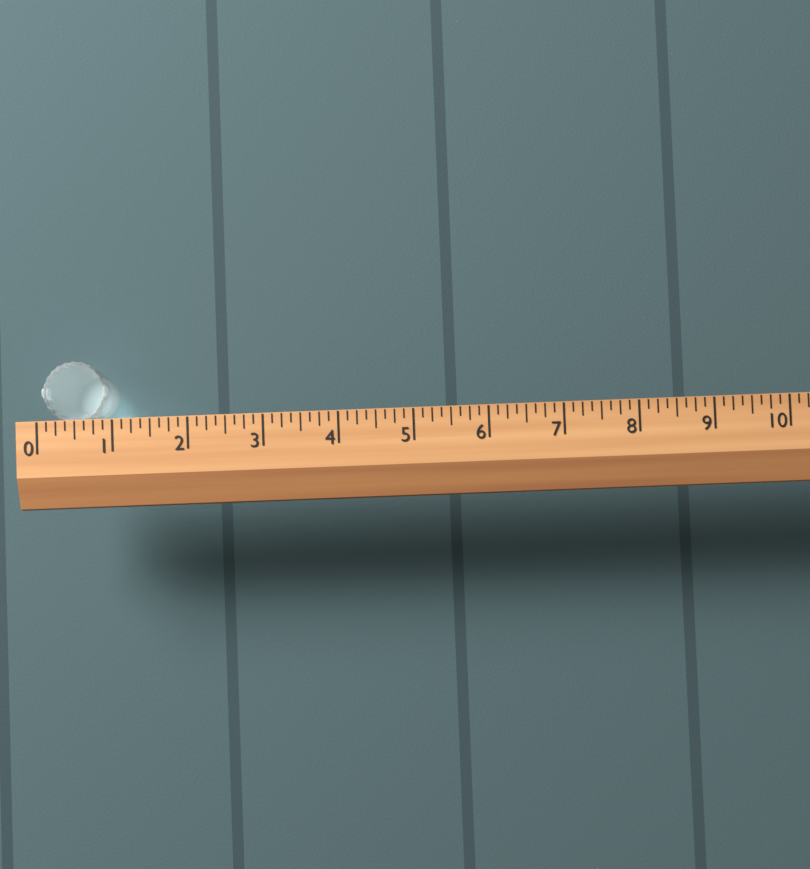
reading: 0.875 (no unit)
